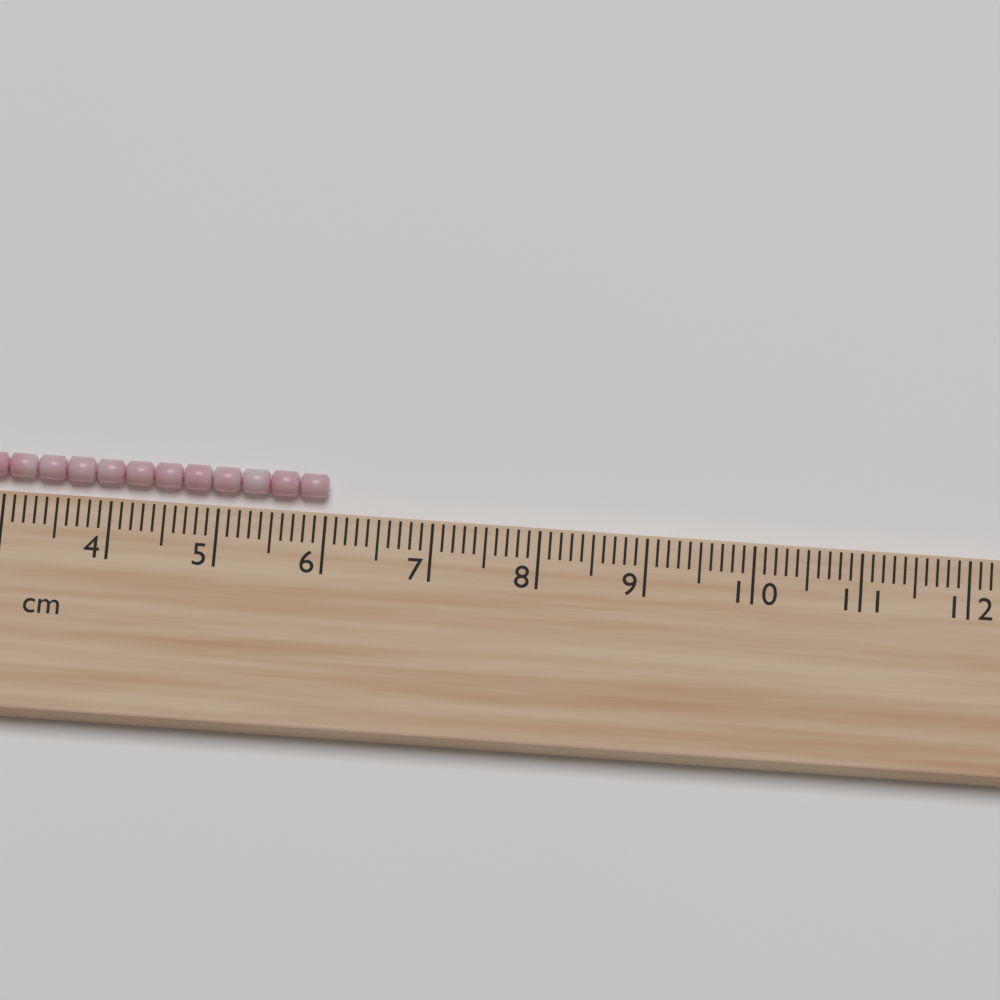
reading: 6.0 cm
